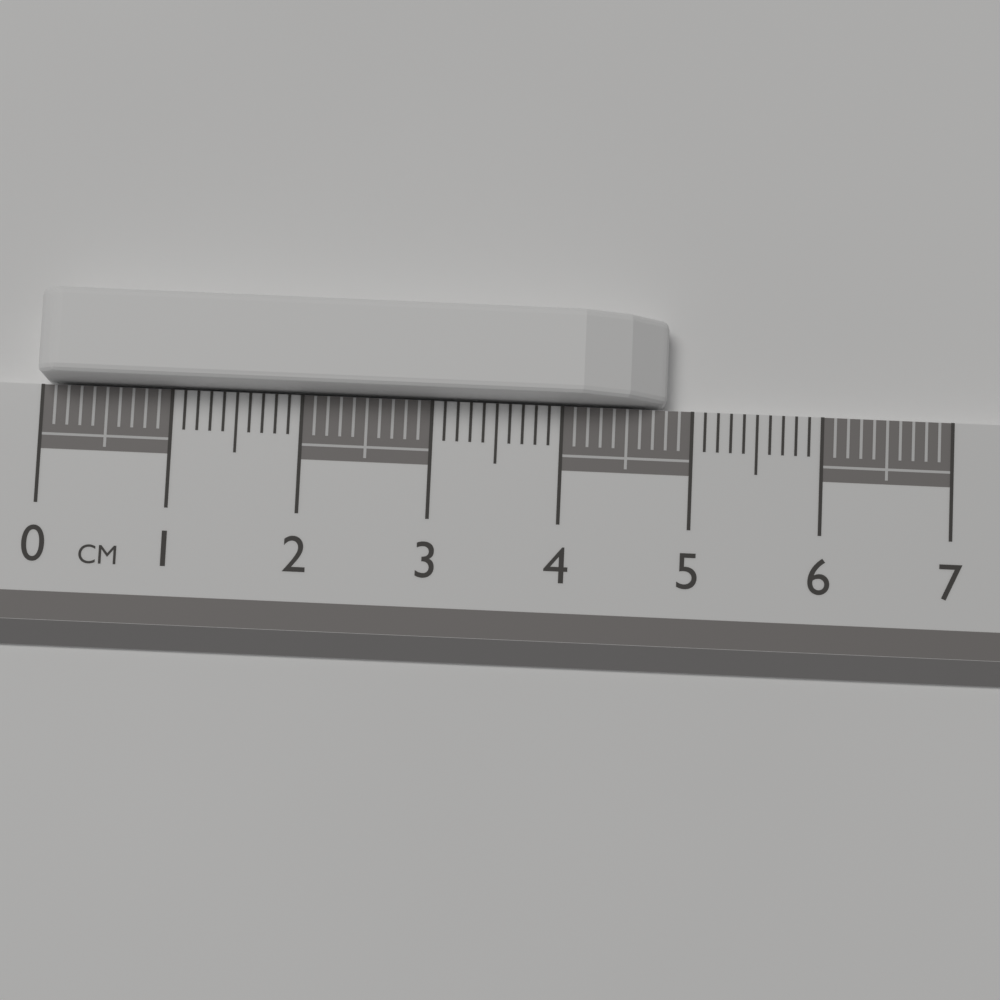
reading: 4.8 cm
